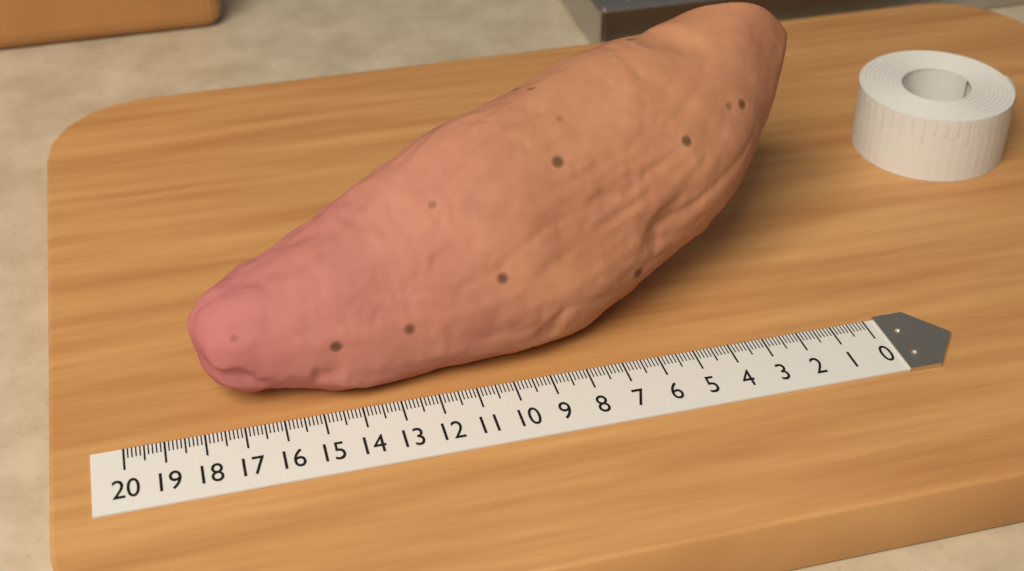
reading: 18.0 (no unit)
